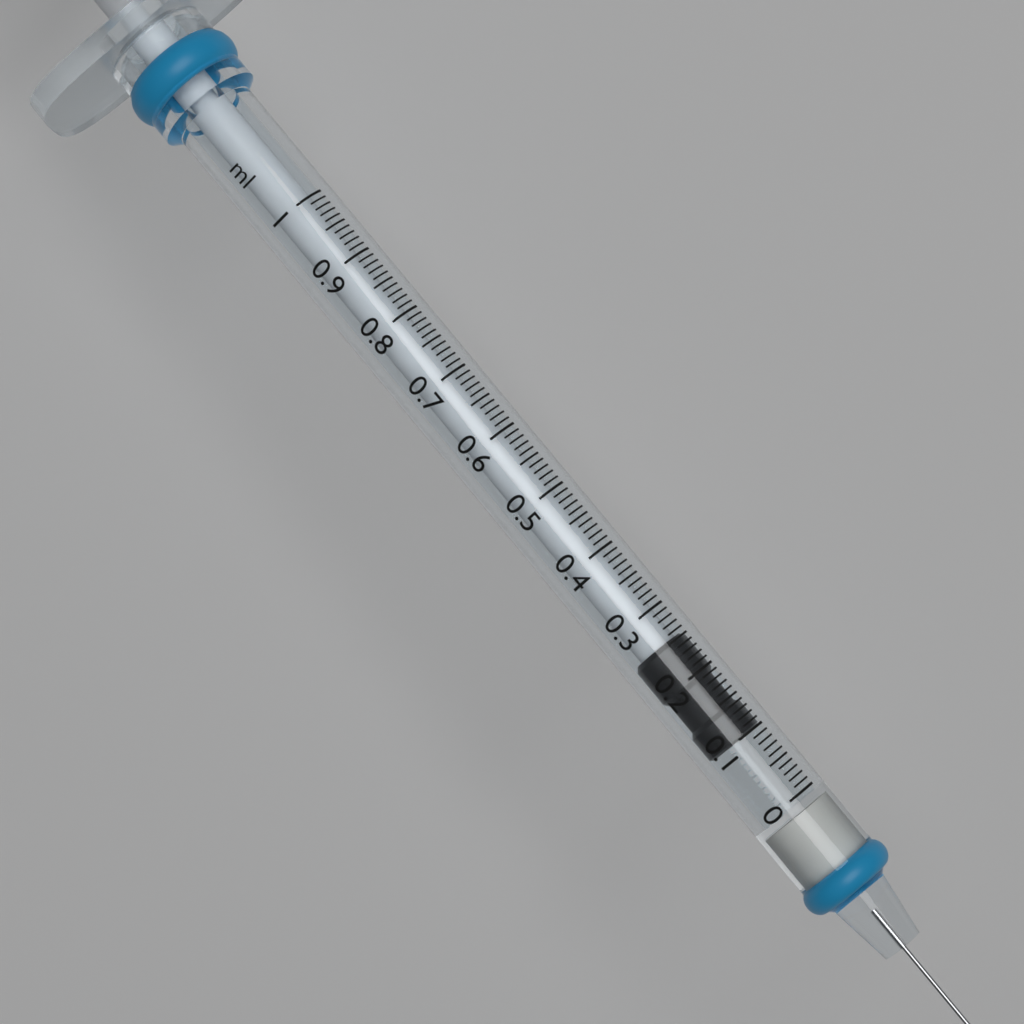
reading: 0.10 ml
